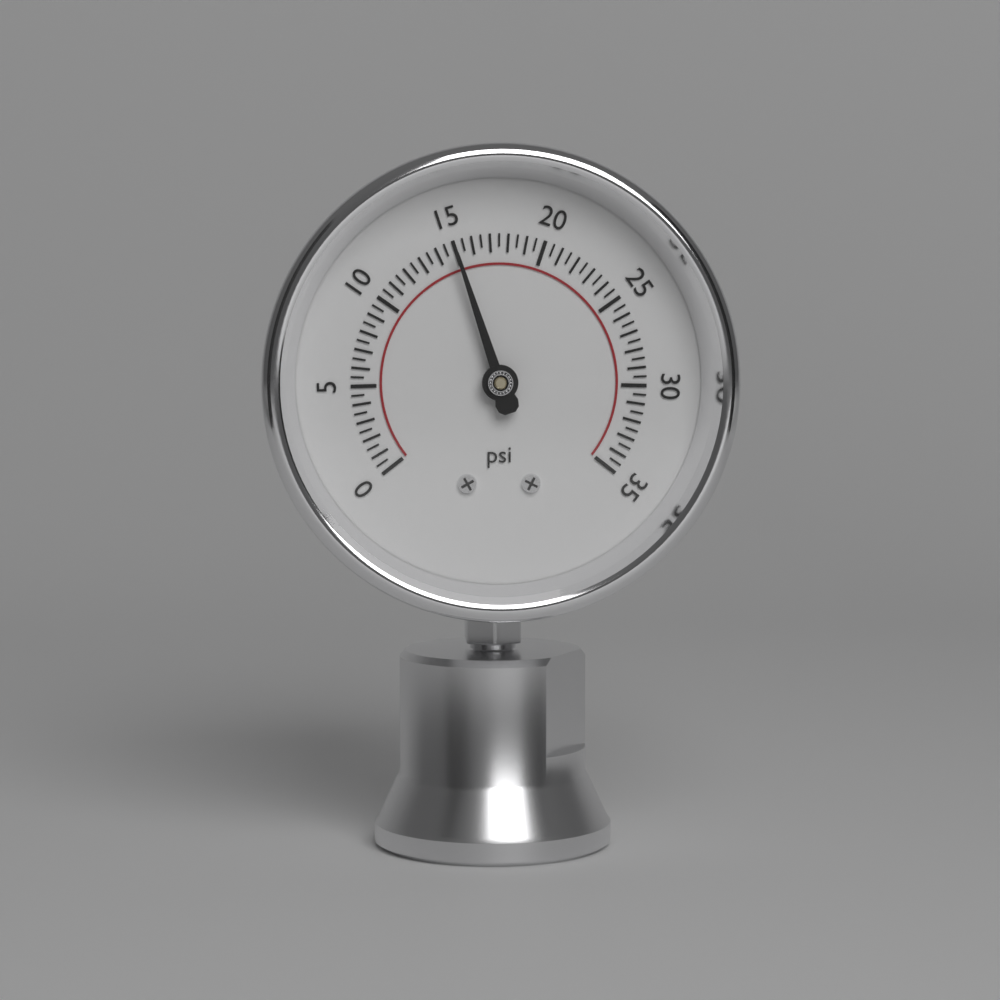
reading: 15.0 psi
